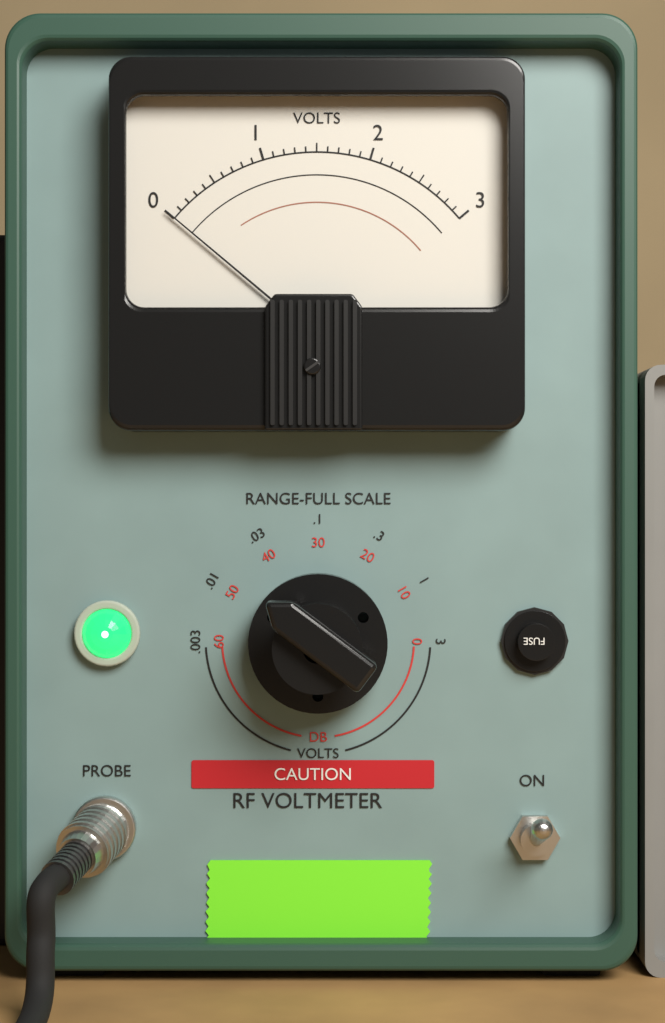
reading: 0.0 V
